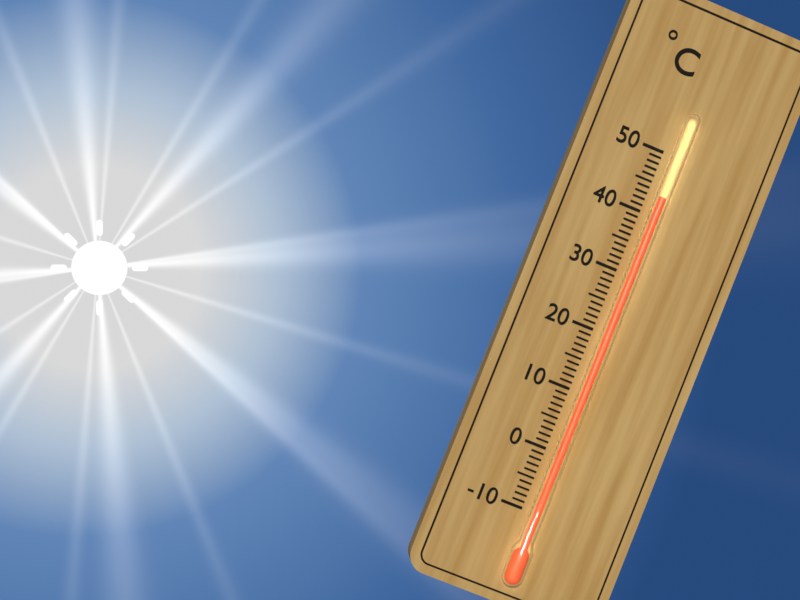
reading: 43 °C
